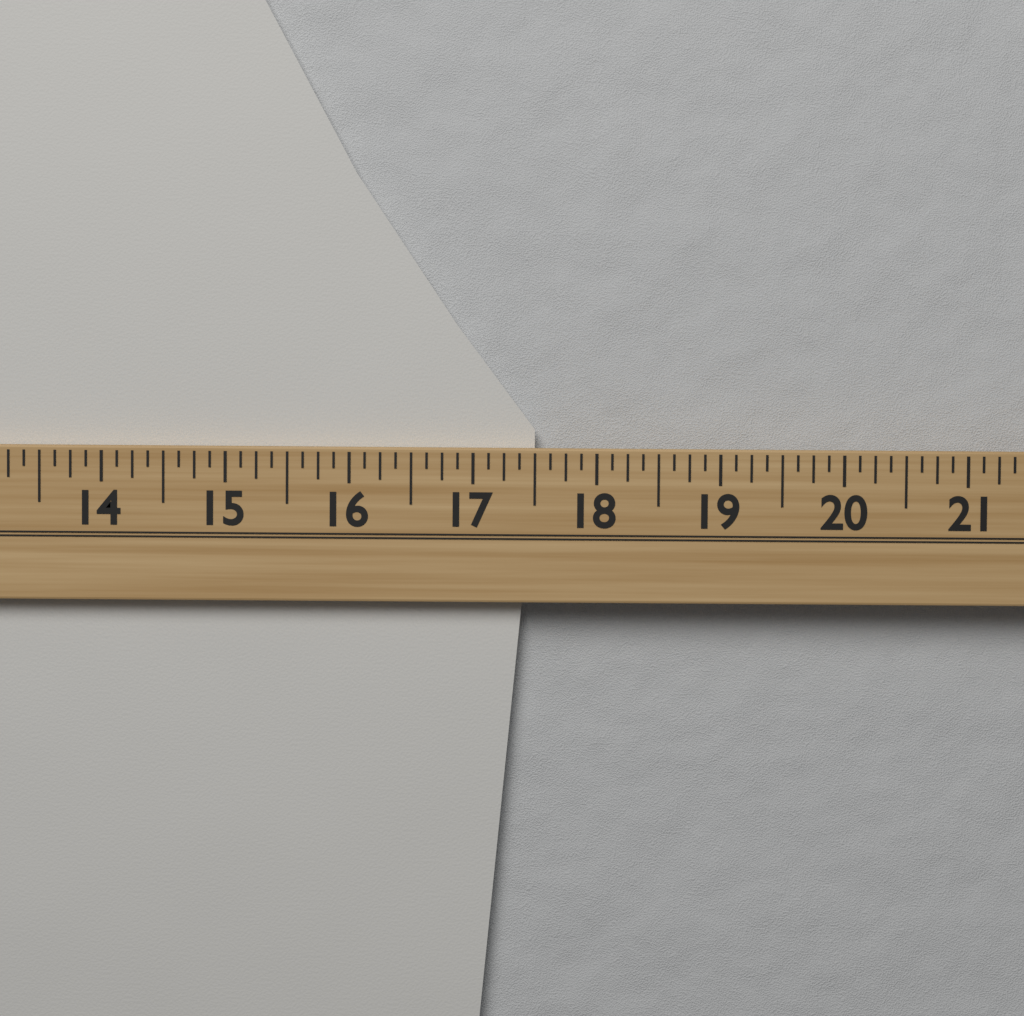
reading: 17.500 (no unit)
